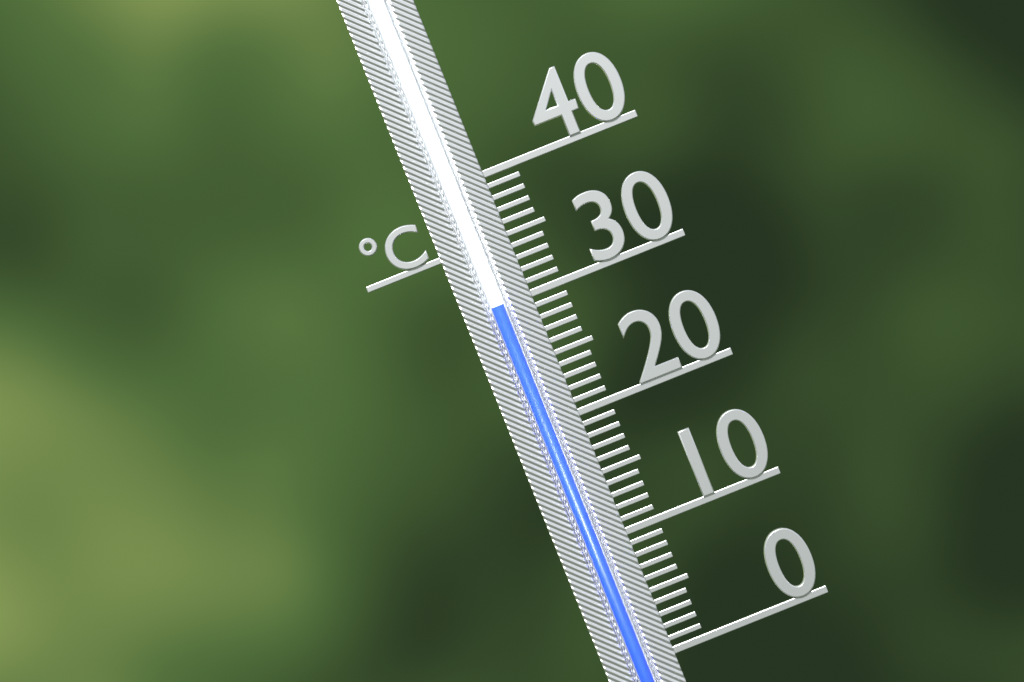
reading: 30 °C
